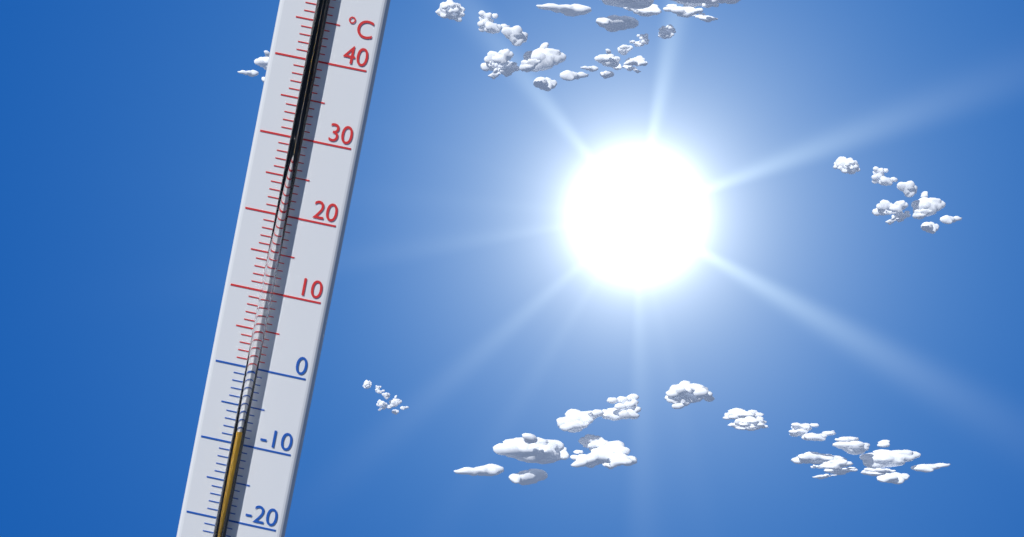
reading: -8 °C
